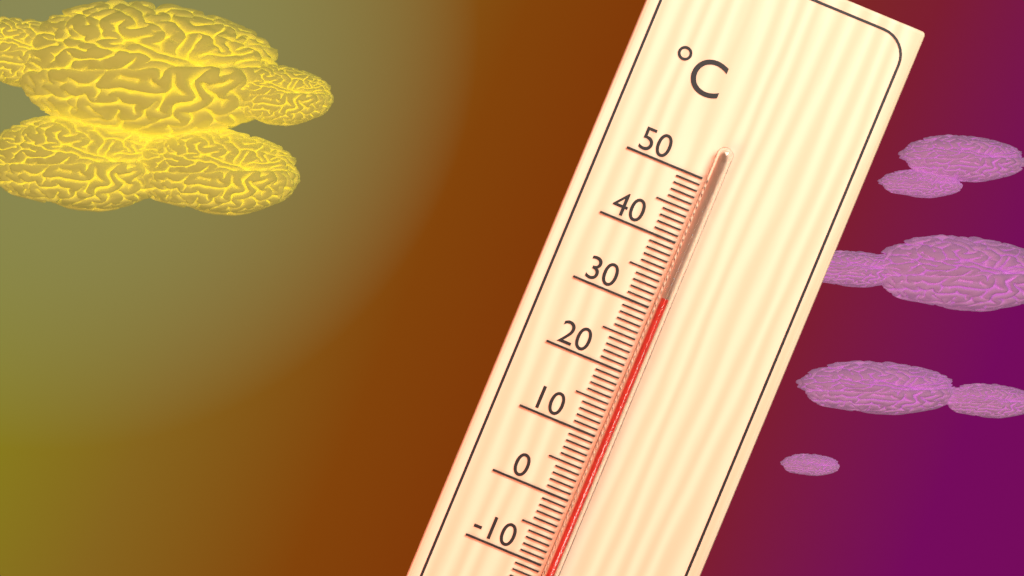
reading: 32 °C
